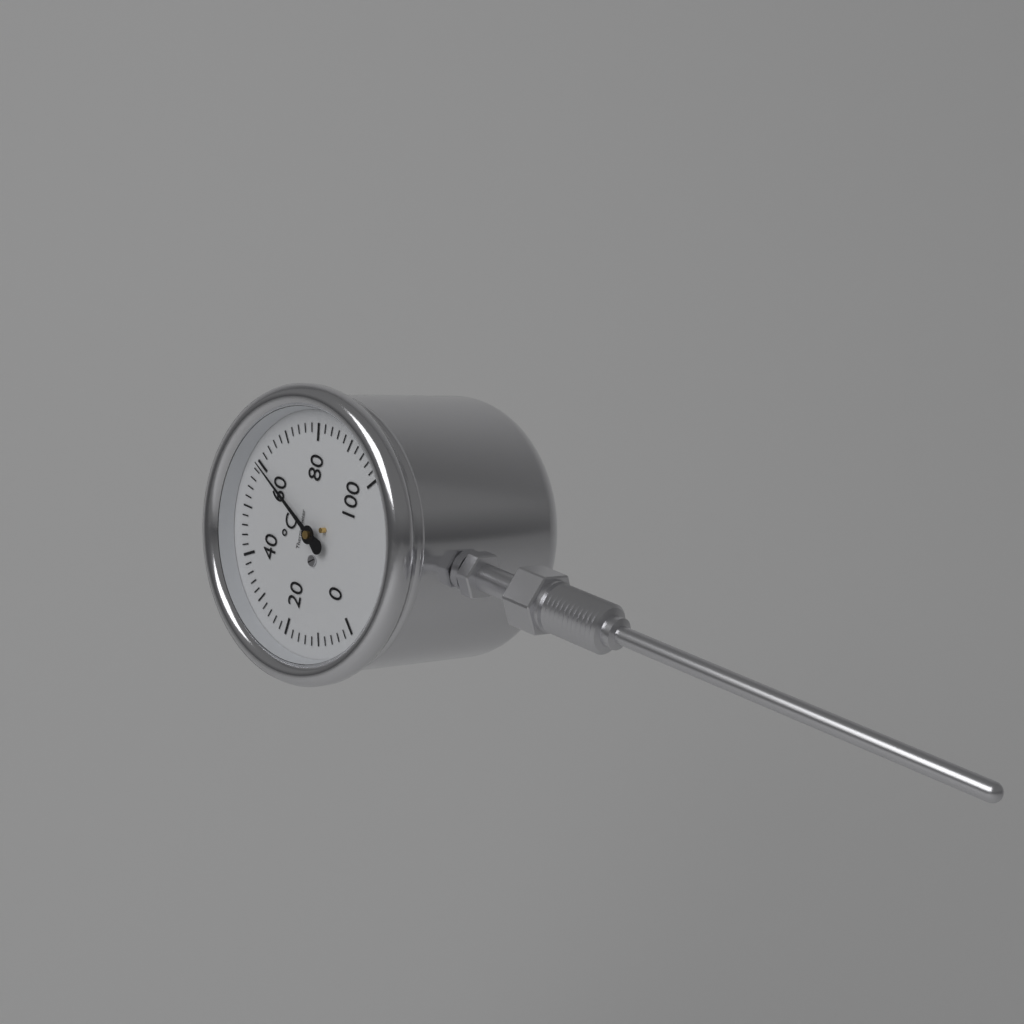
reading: 60 °C
